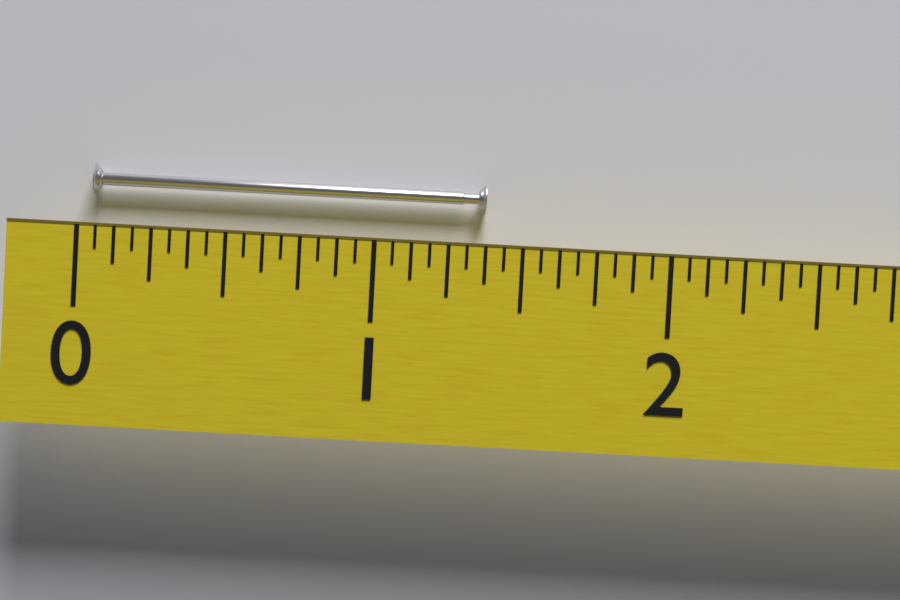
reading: 1.3750 (no unit)
